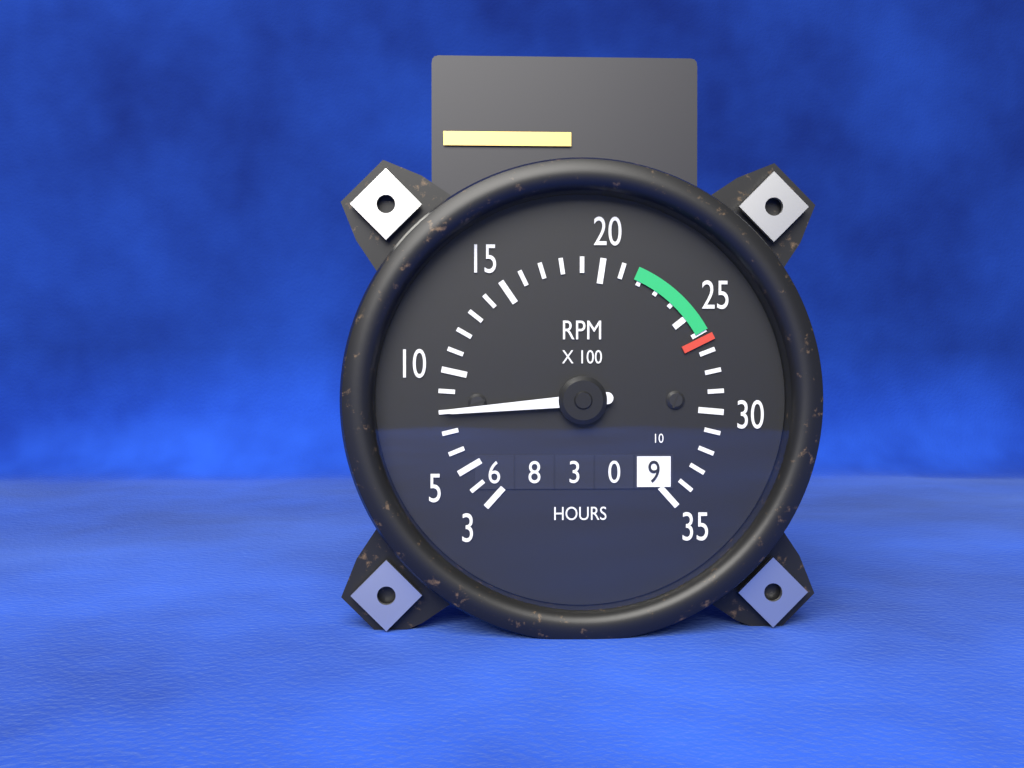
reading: 800 RPM
